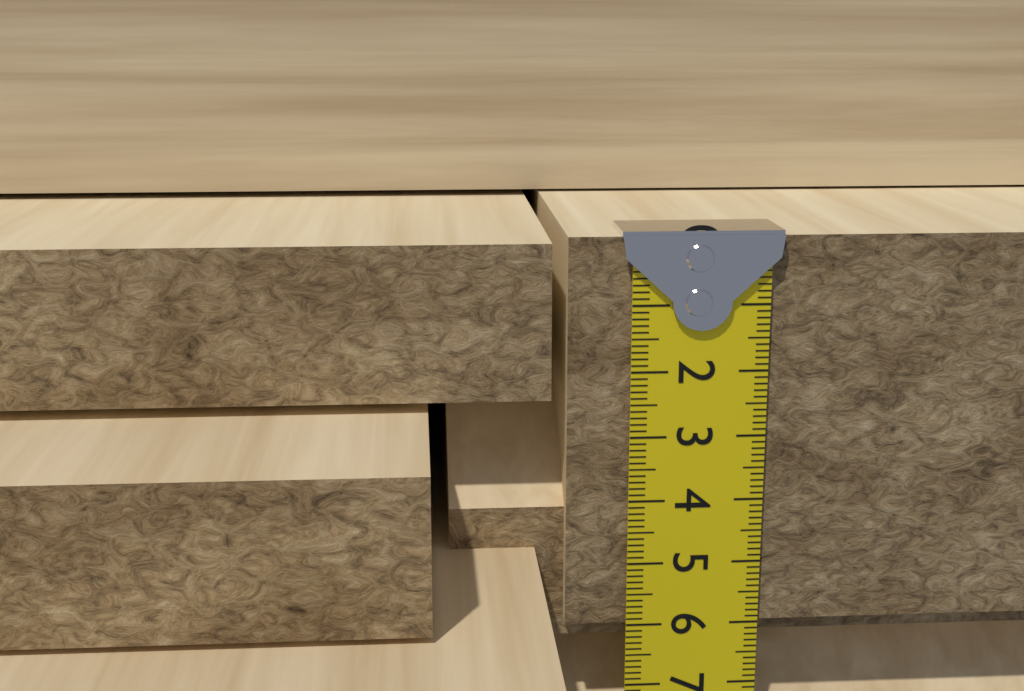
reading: 6.0 cm
